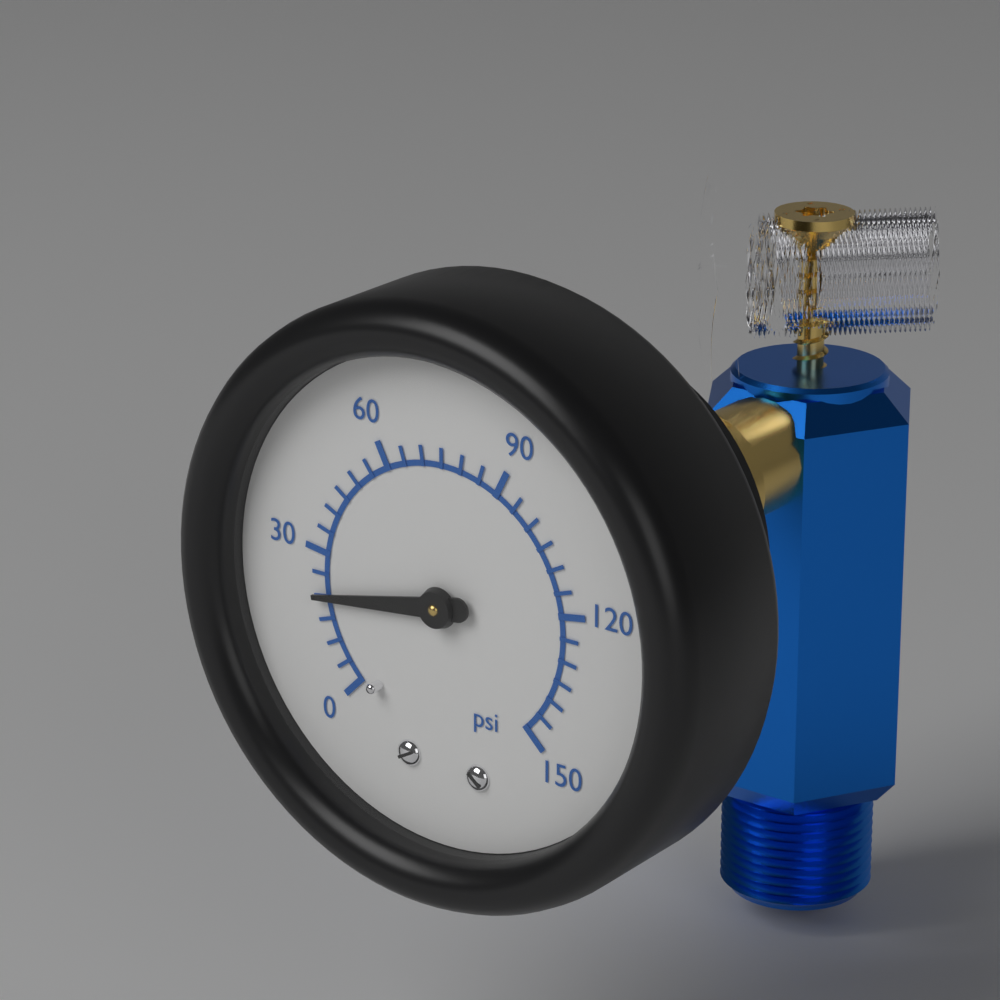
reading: 20 psi
